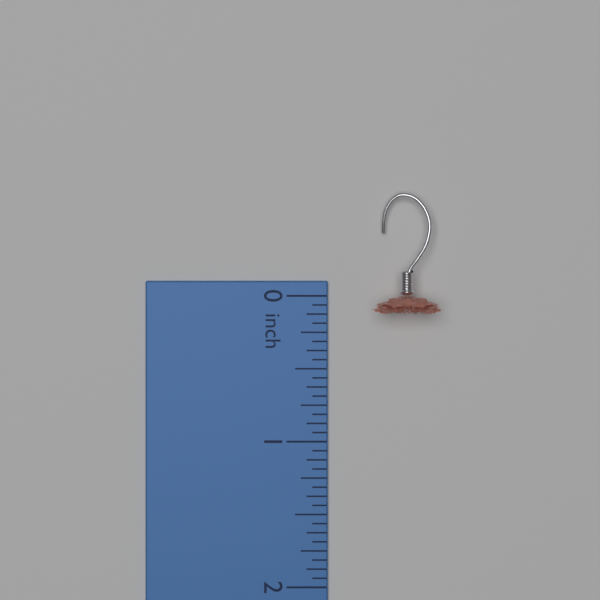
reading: 0.1250 inch
